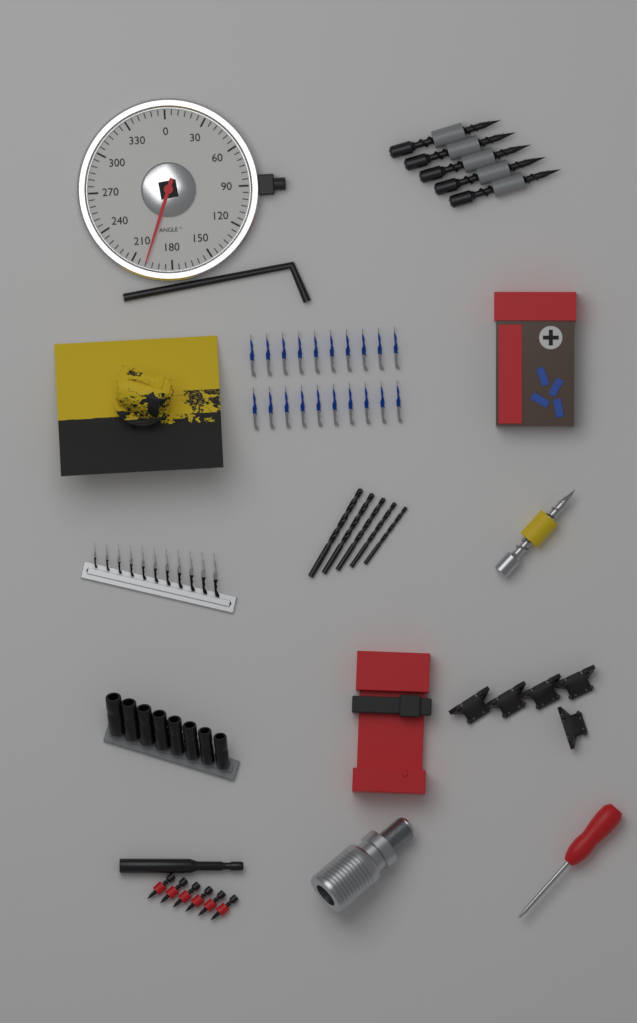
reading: 200 °
